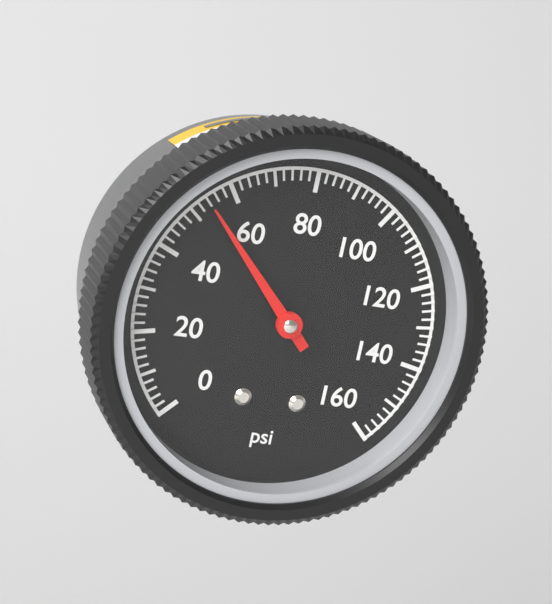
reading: 54 psi
